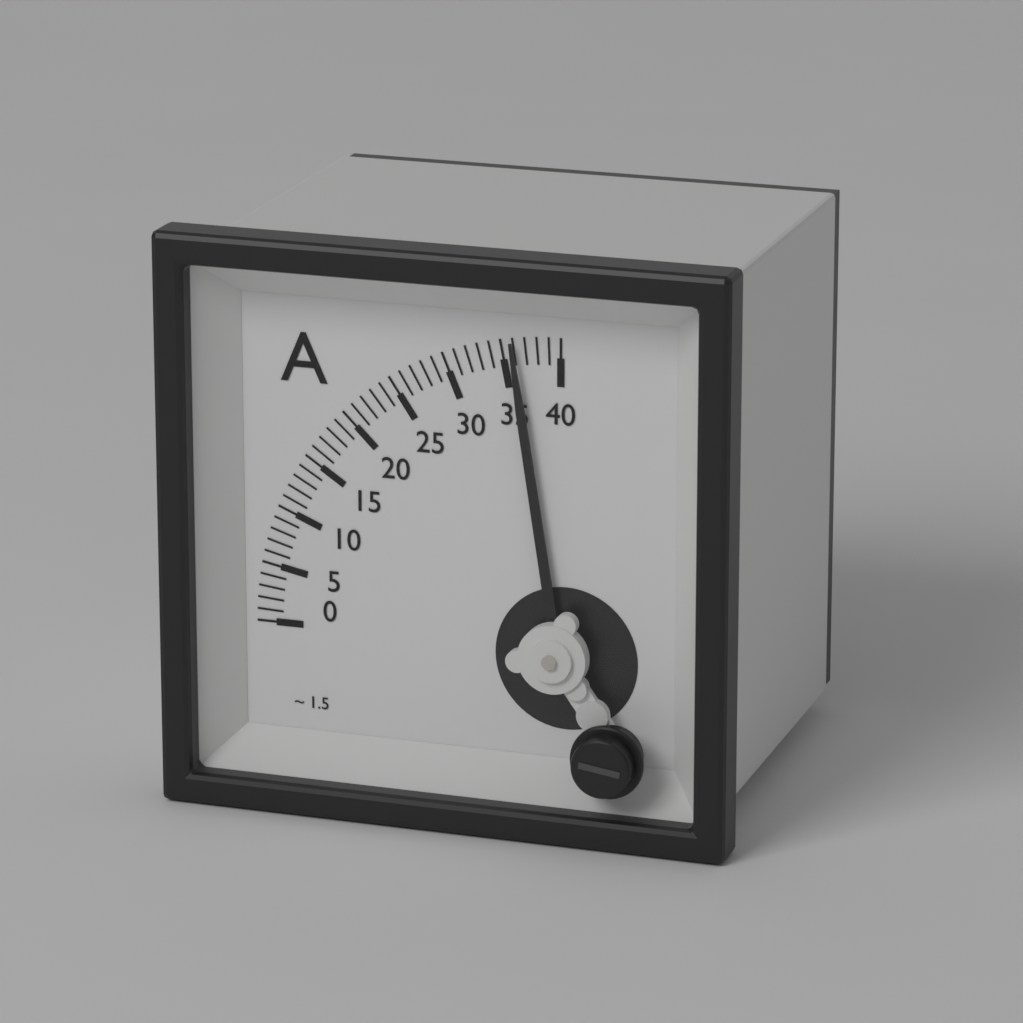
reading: 36 A
